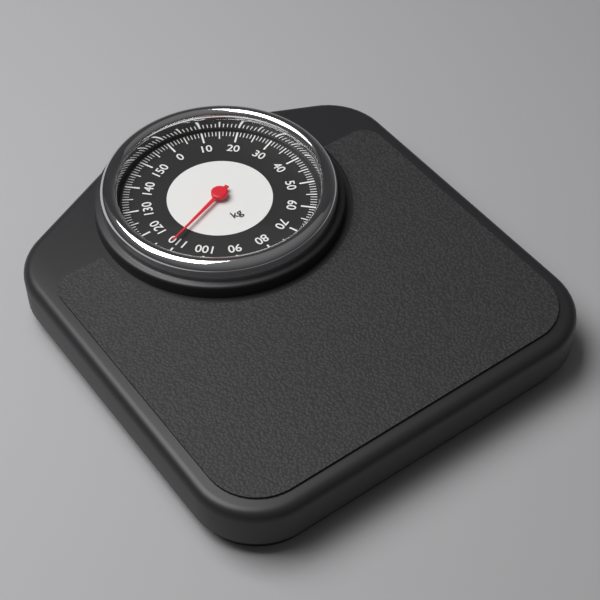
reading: 111 kg
